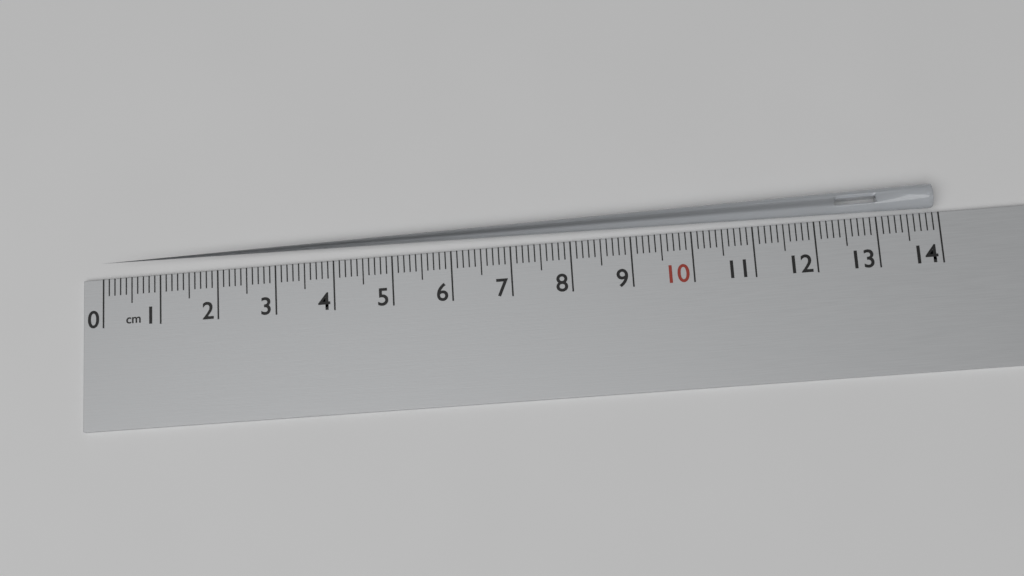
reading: 13.9 cm
